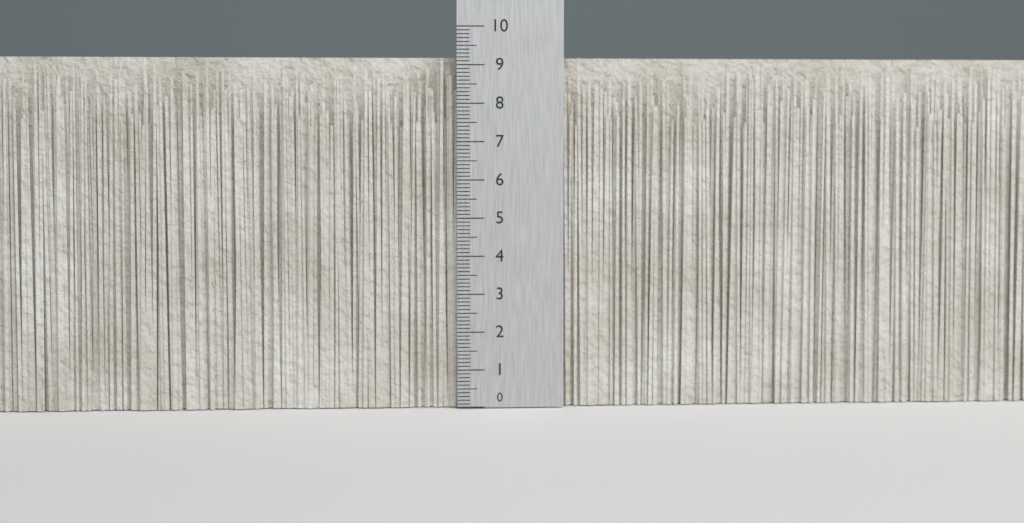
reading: 9.2 (no unit)
